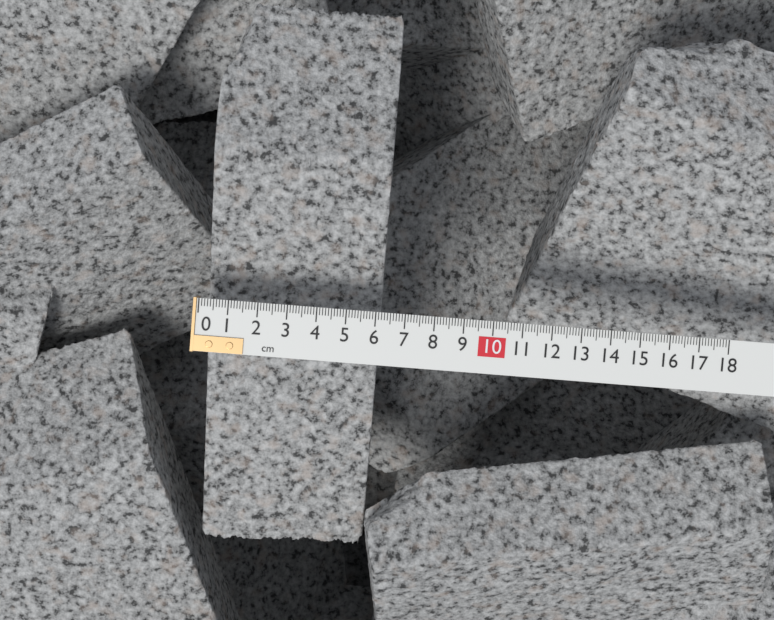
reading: 6.2 cm
